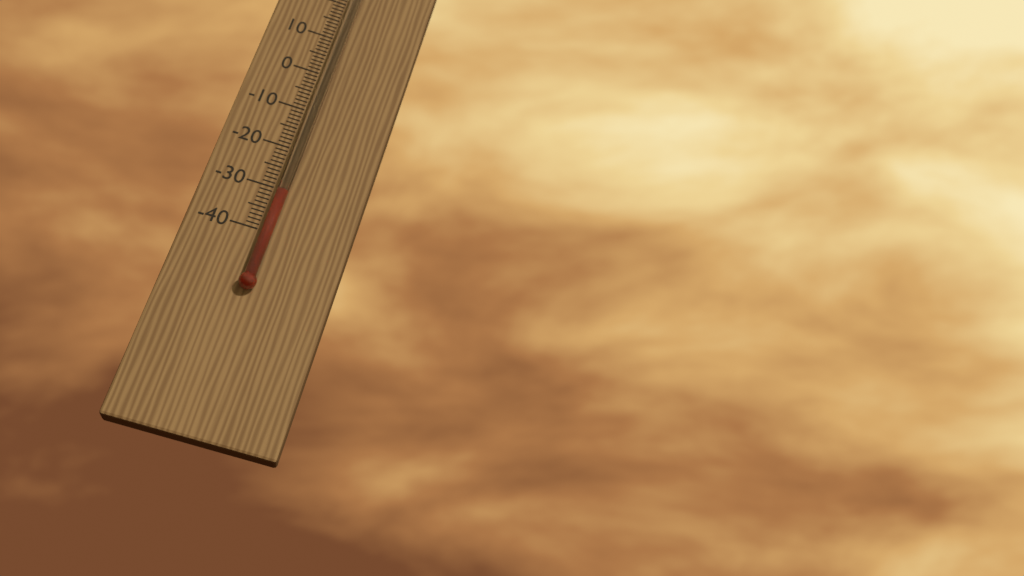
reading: -31 °C
